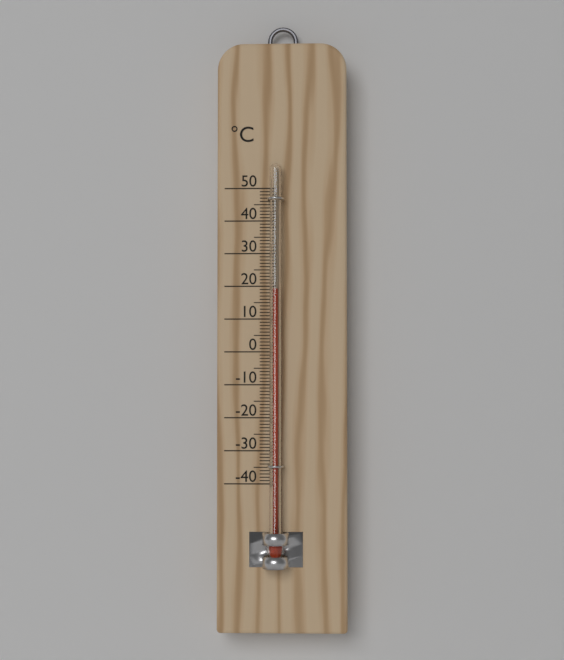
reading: 19 °C
